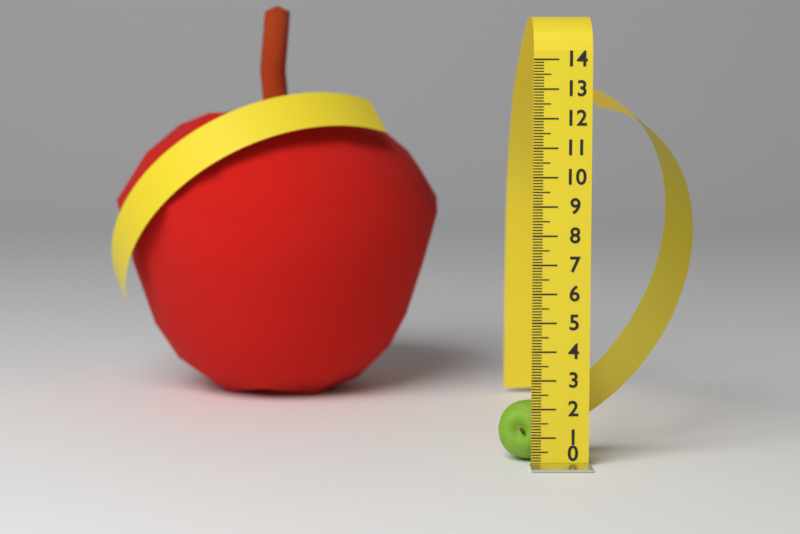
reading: 2.1 (no unit)
